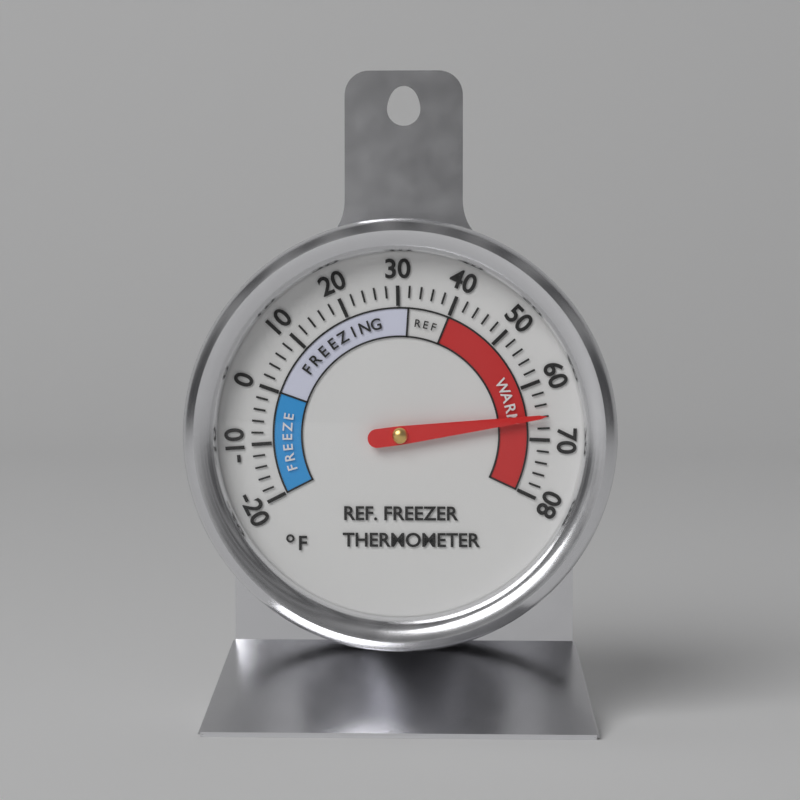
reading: 66 °F
